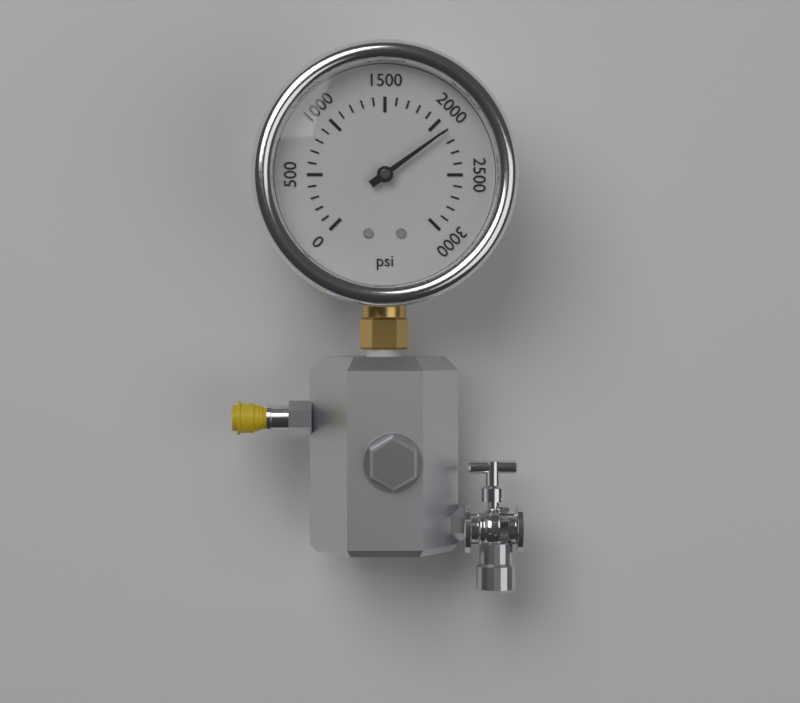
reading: 2100 psi
